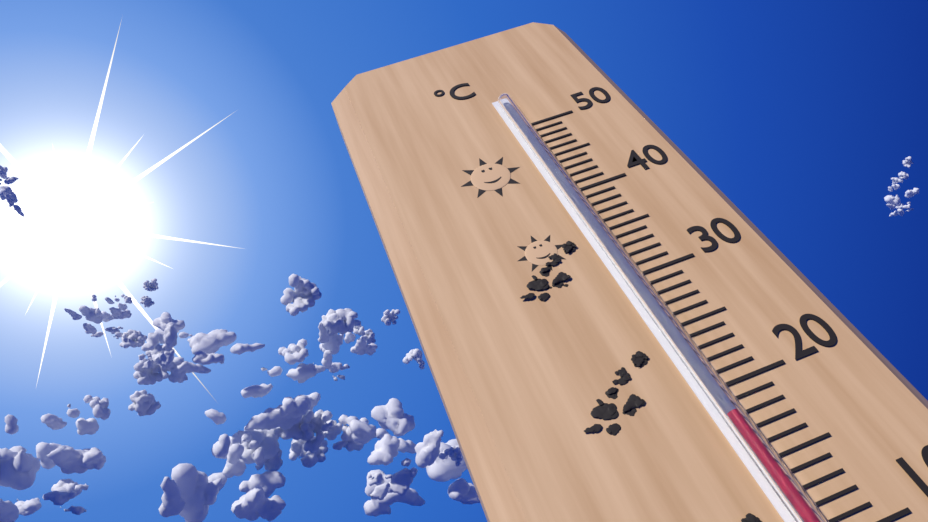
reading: 18 °C
